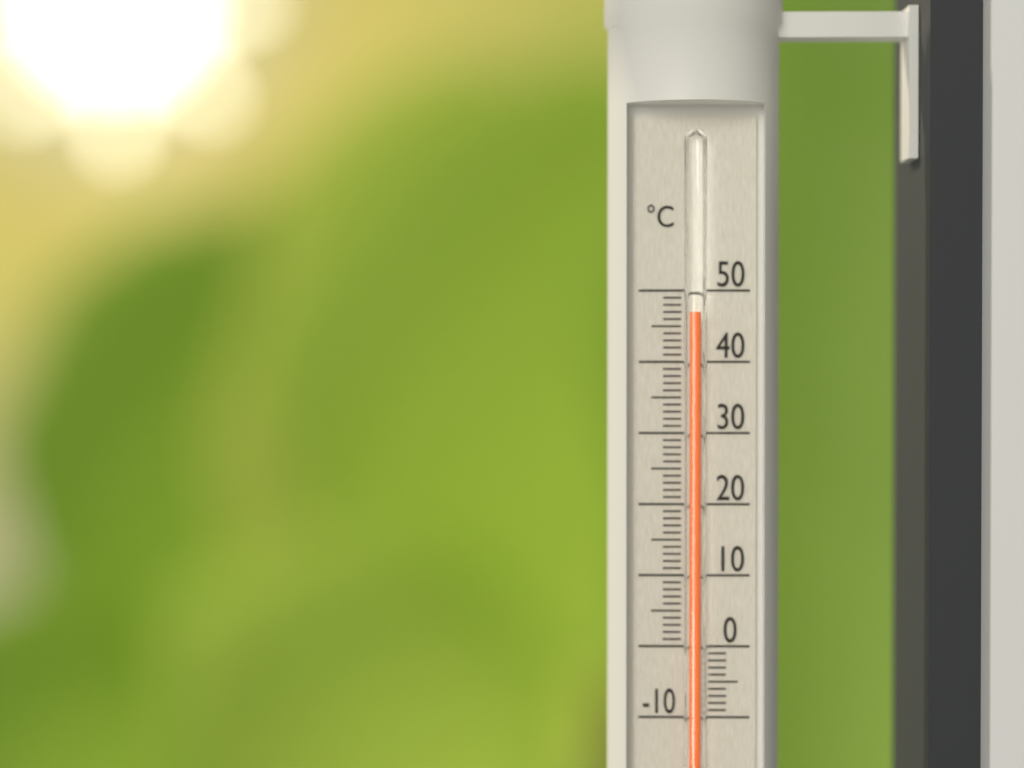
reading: 47 °C
